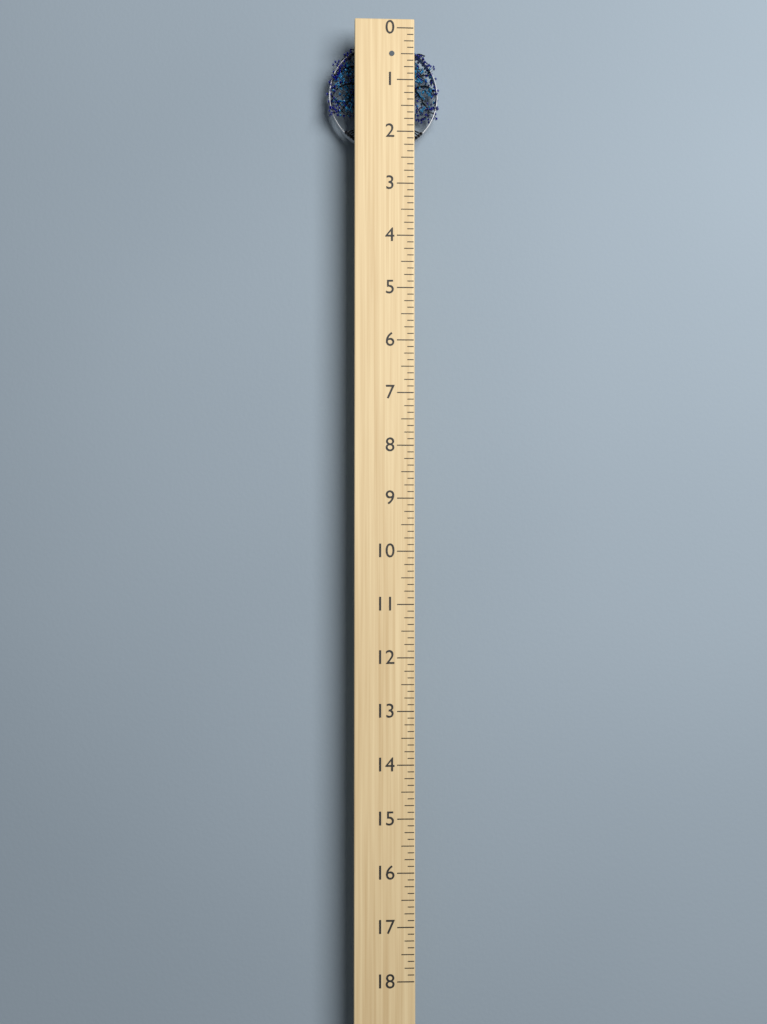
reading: 2.250 (no unit)
